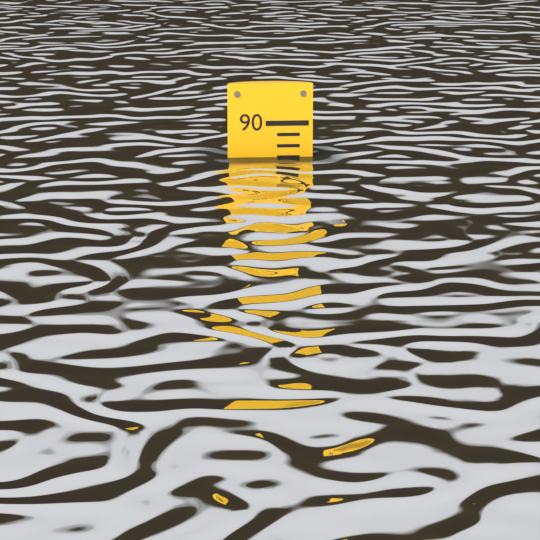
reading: 84 (no unit)
